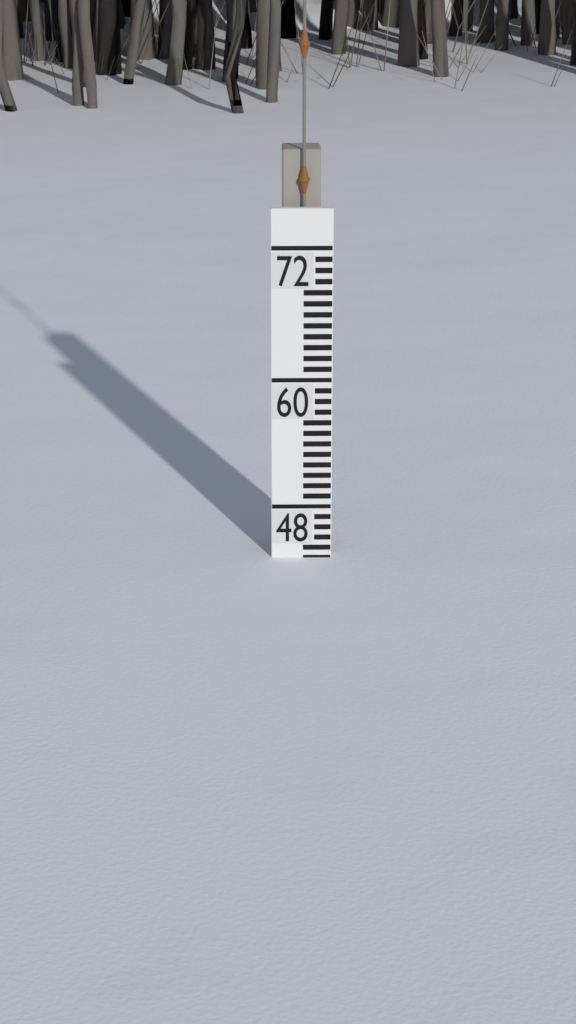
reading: 43 (no unit)
